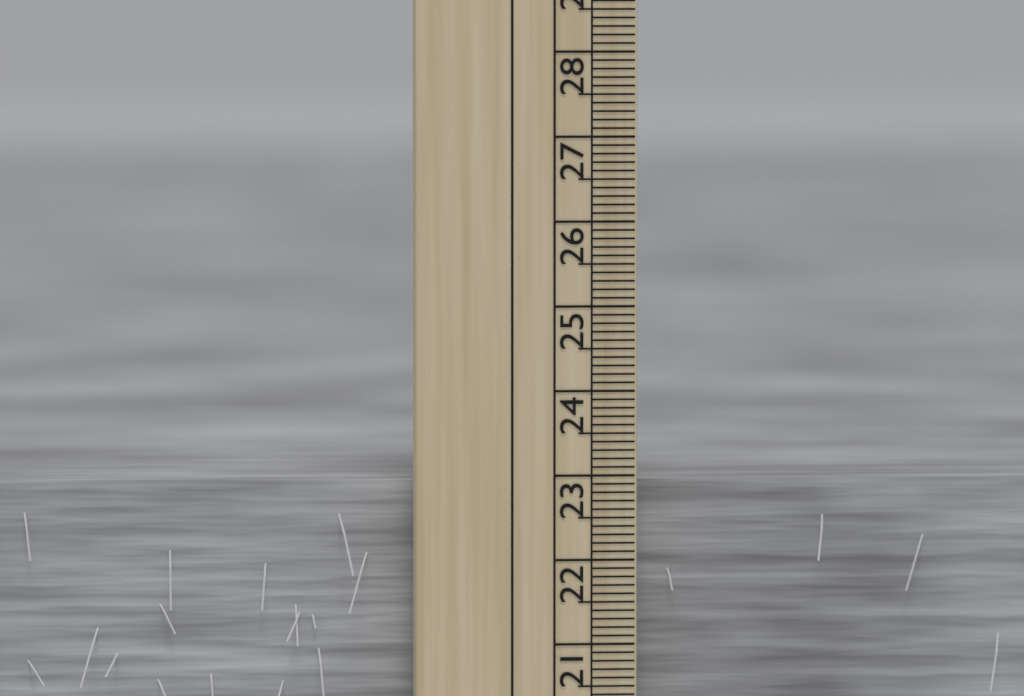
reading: 22.9 cm
